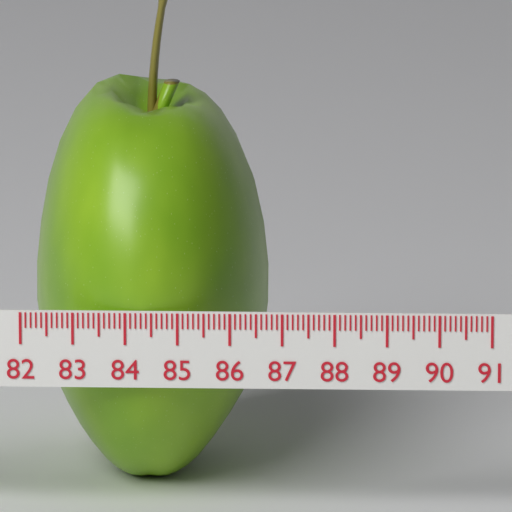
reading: 86.6 (no unit)
